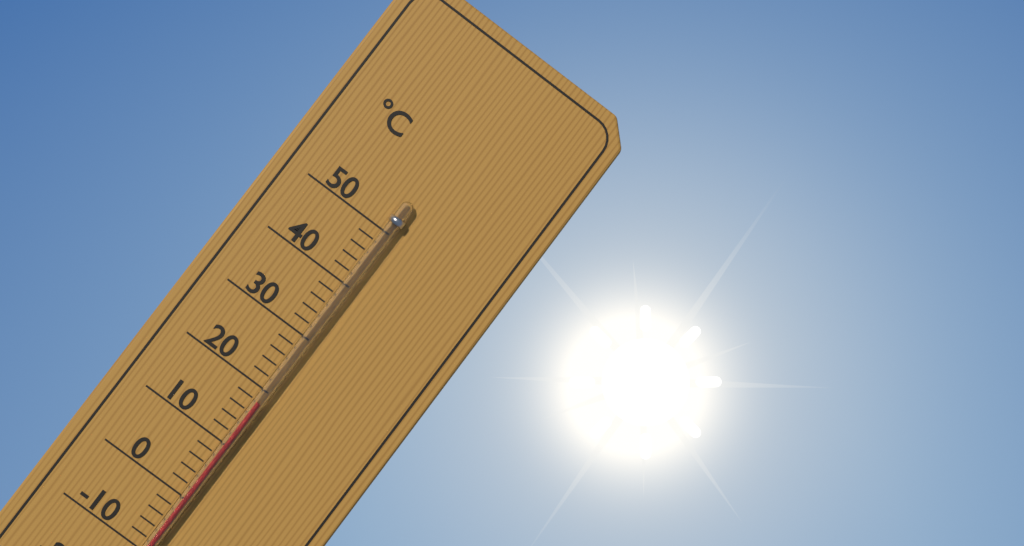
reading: 18 °C
